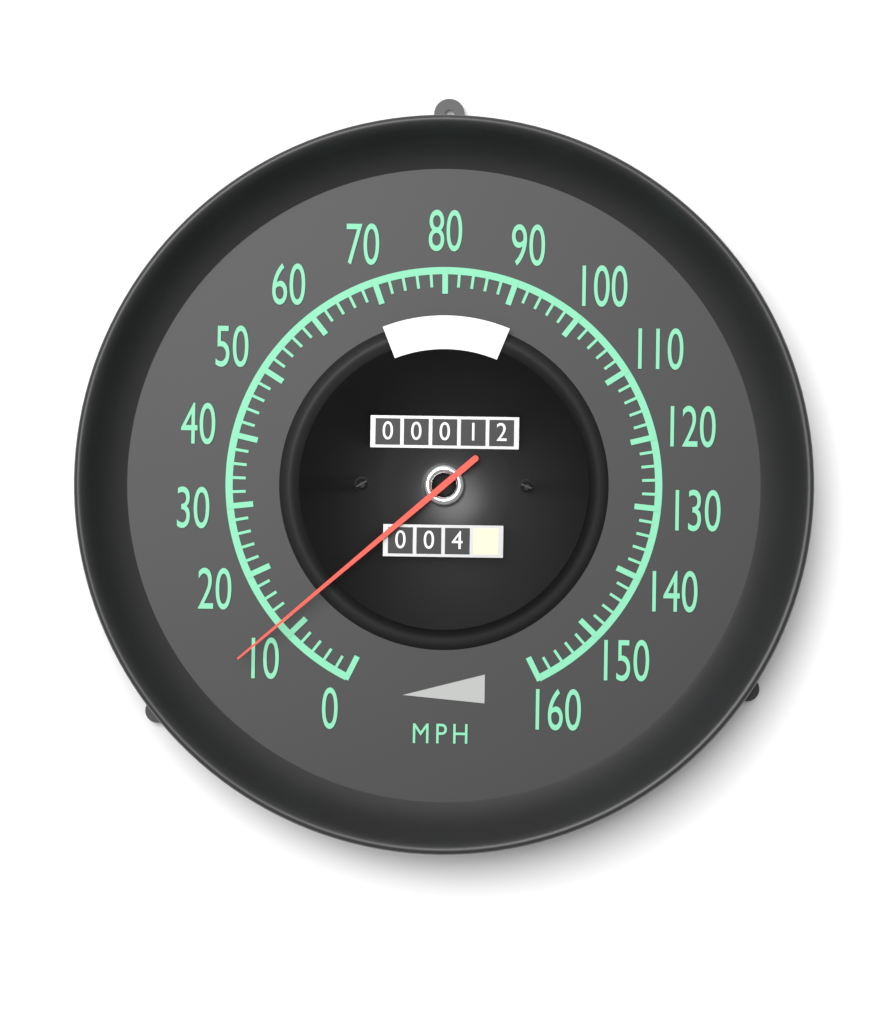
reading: 12 mph
